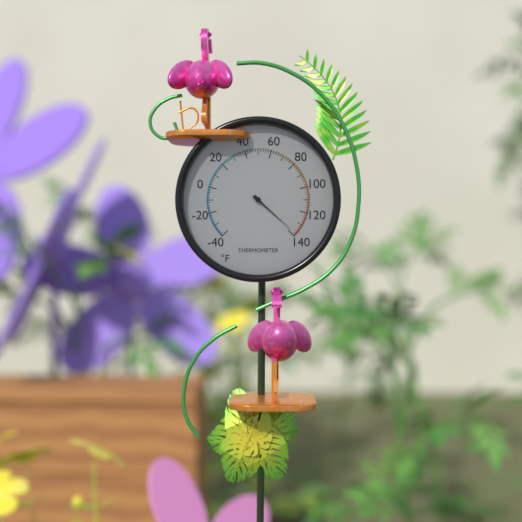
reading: 138 °F
